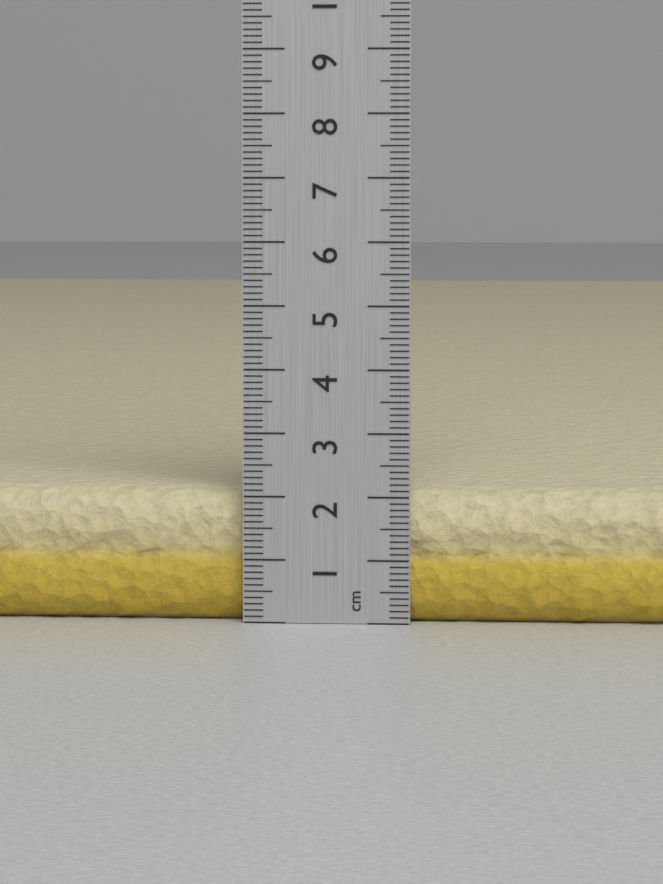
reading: 2.1 cm
